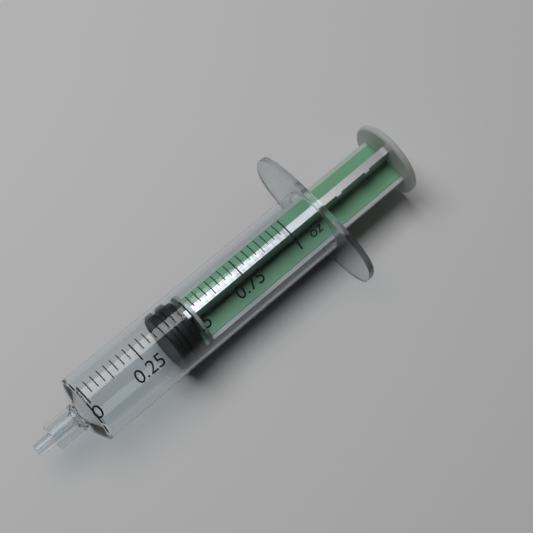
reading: 0.37500 oz
